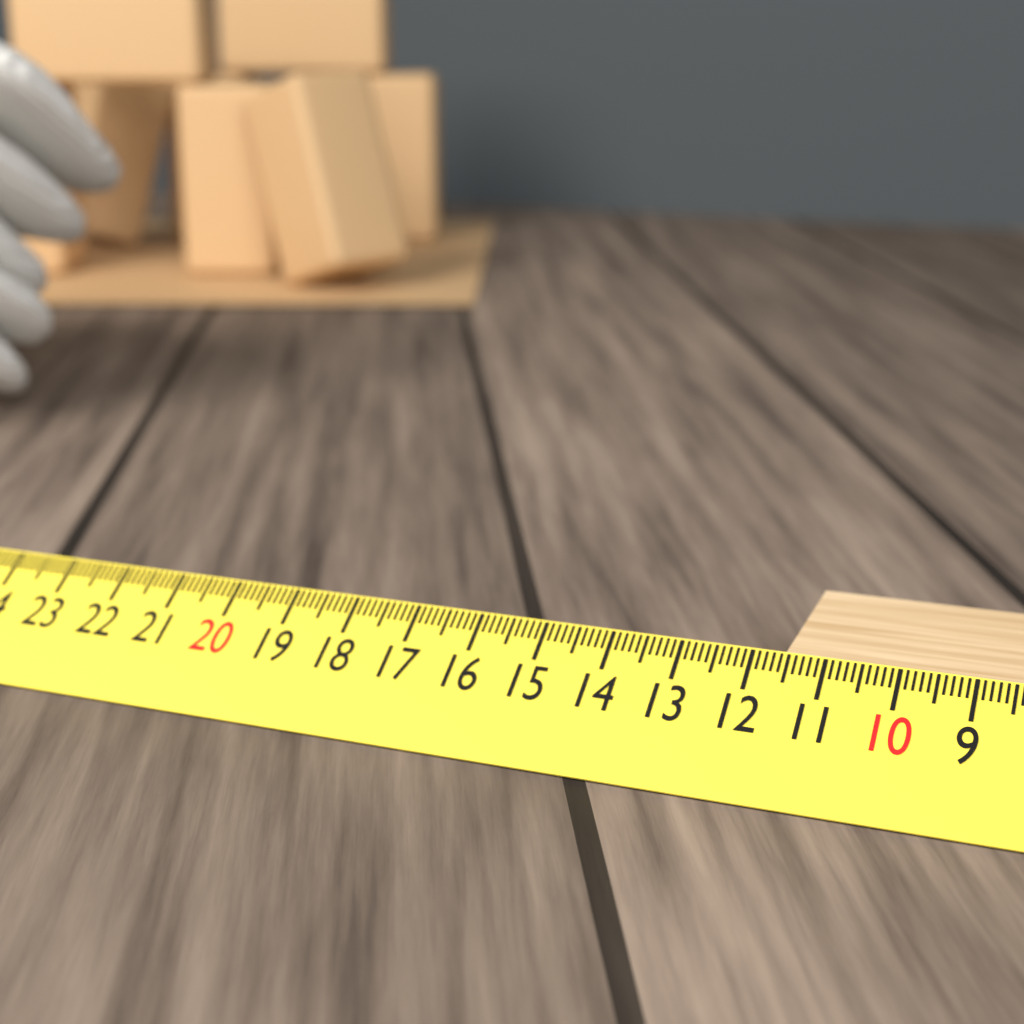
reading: 11.6 cm
